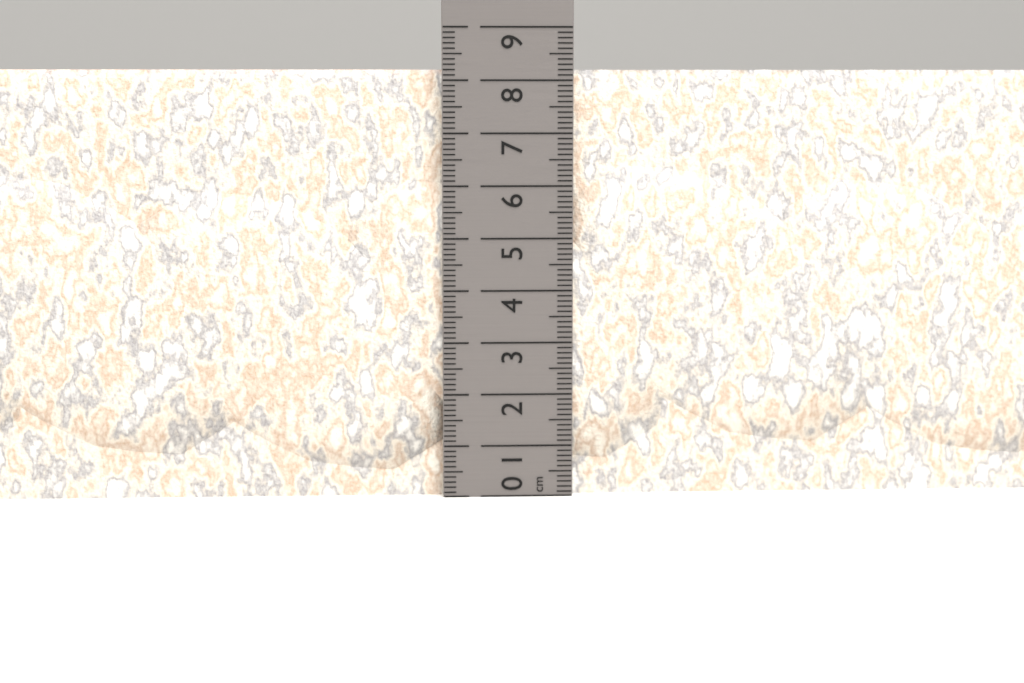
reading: 8.2 cm
